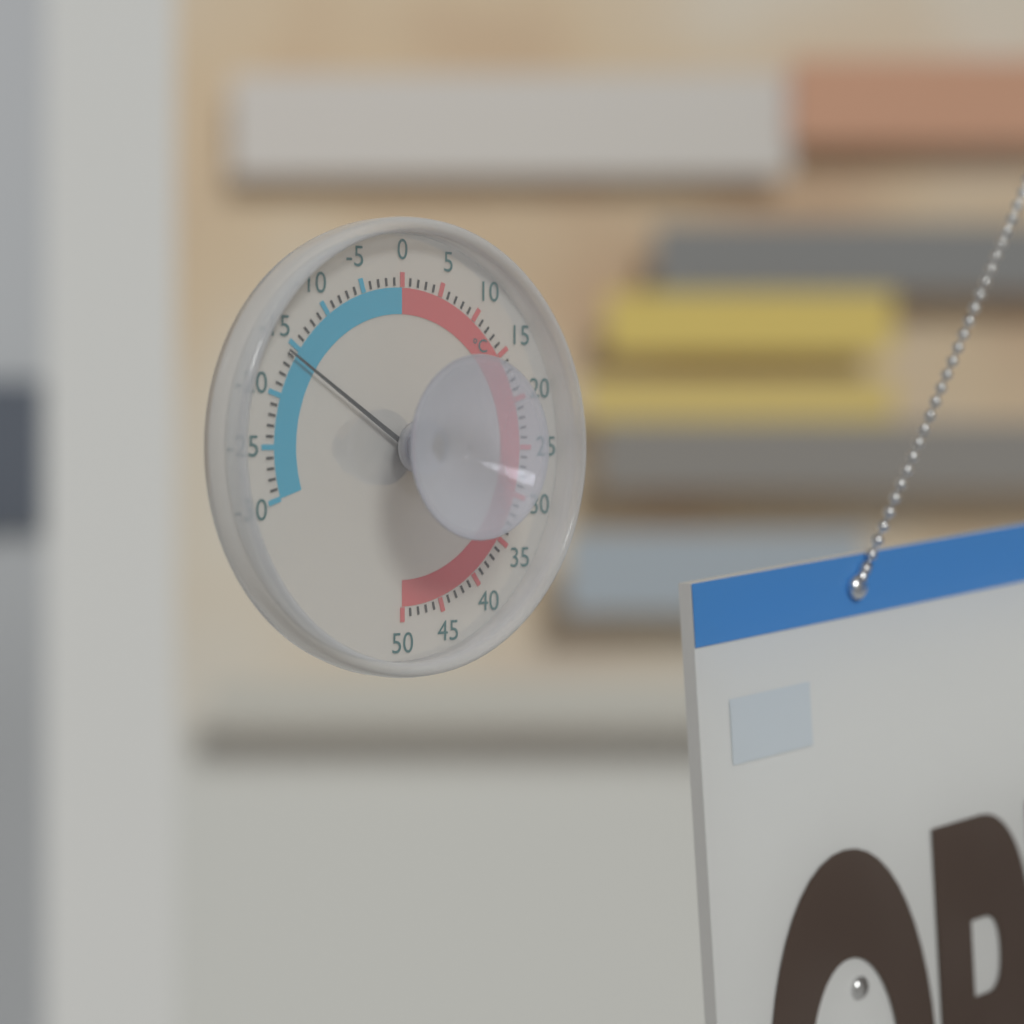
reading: -16 °C
